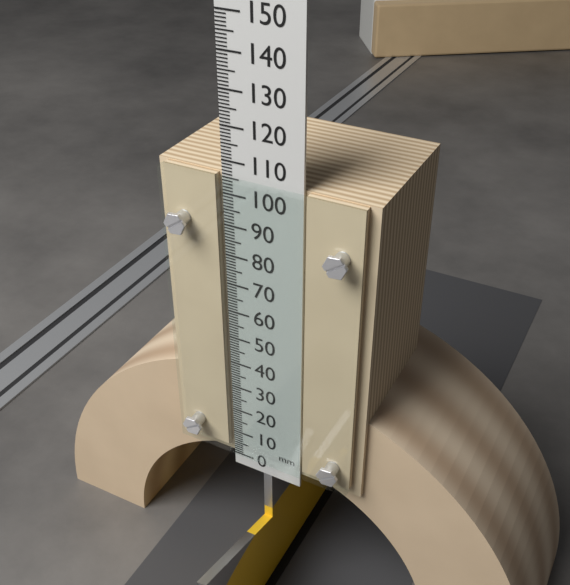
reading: 106 mm
